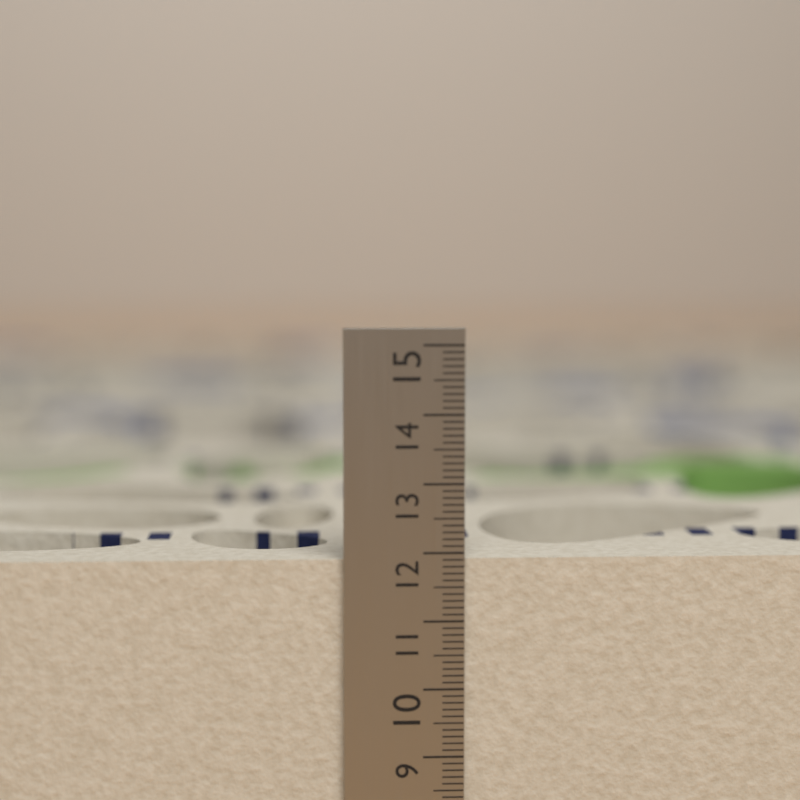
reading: 11.9 cm
